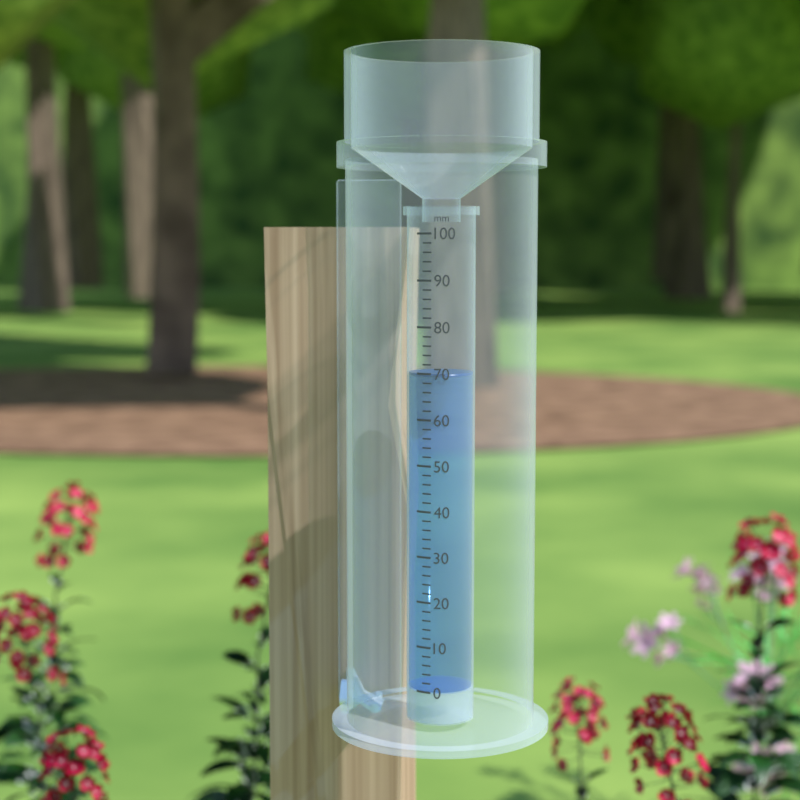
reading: 70 mm
